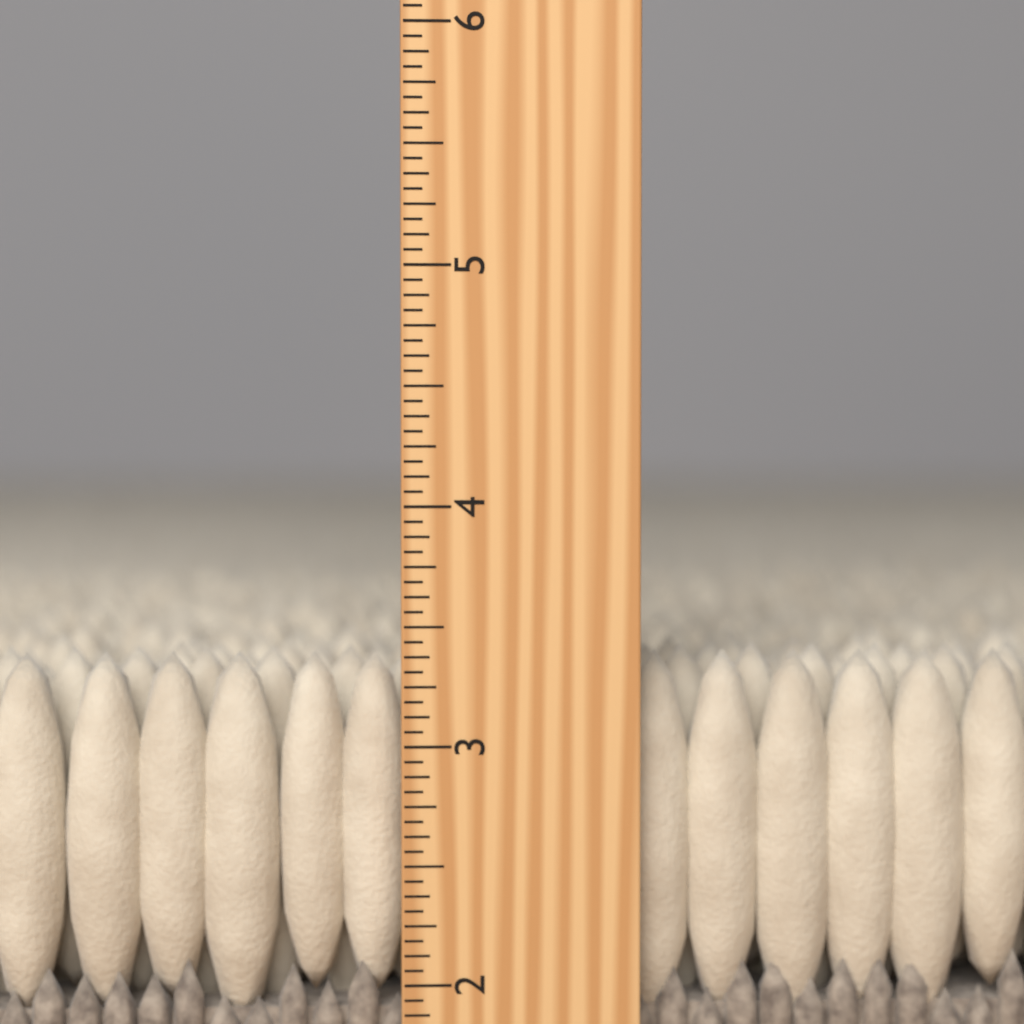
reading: 3.3750 inch
